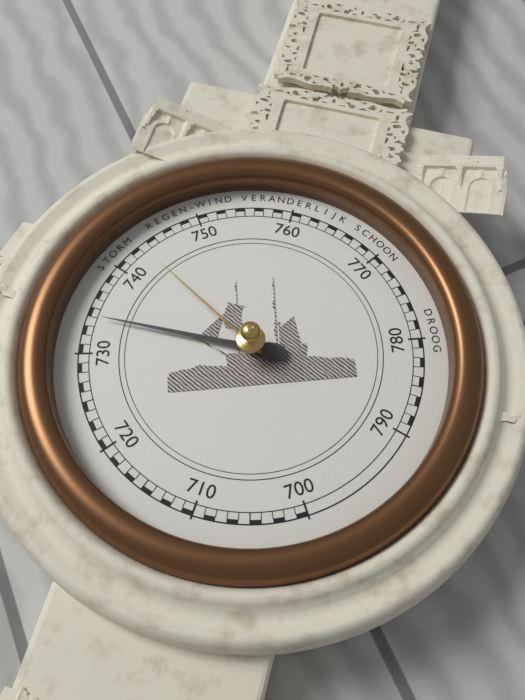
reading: 734 mmHg
